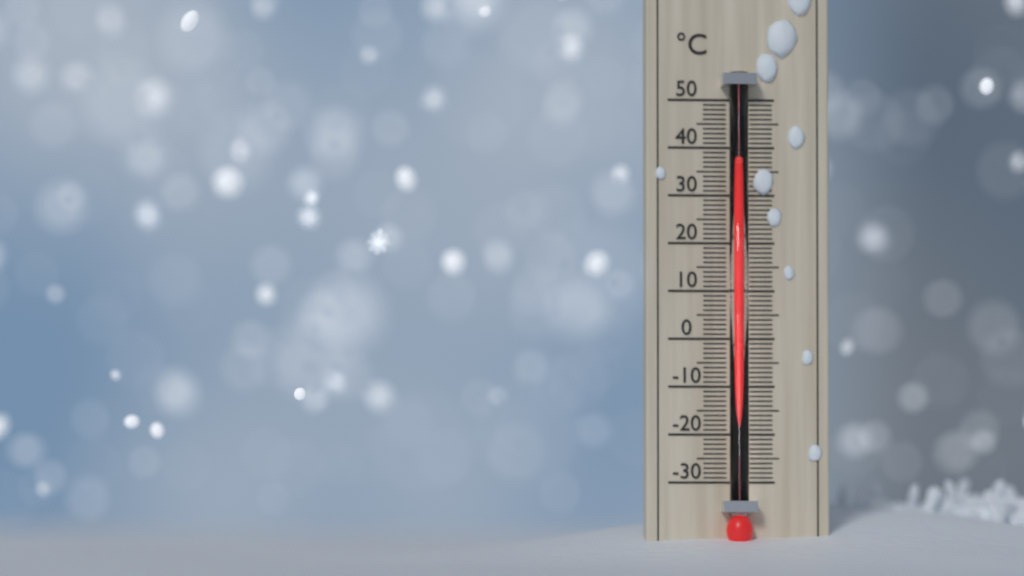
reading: 36 °C
